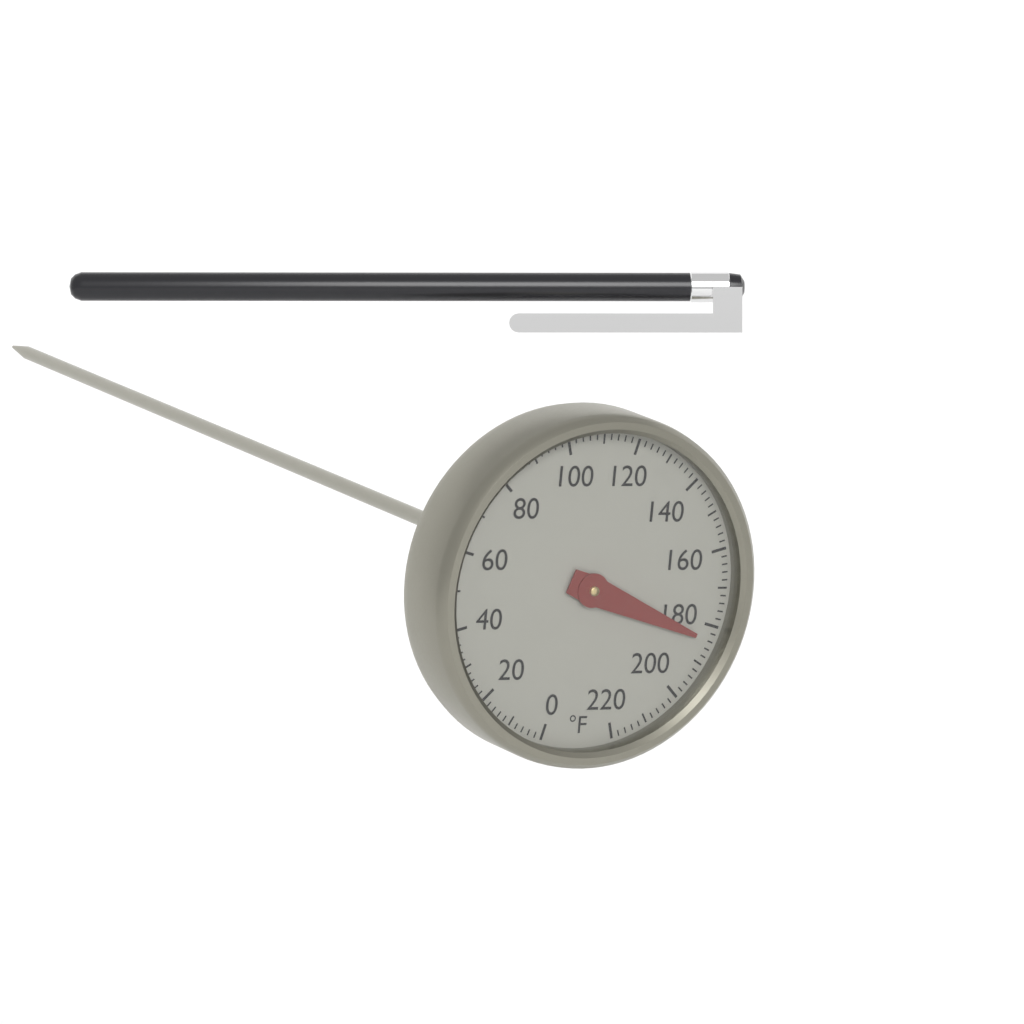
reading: 184 °F
